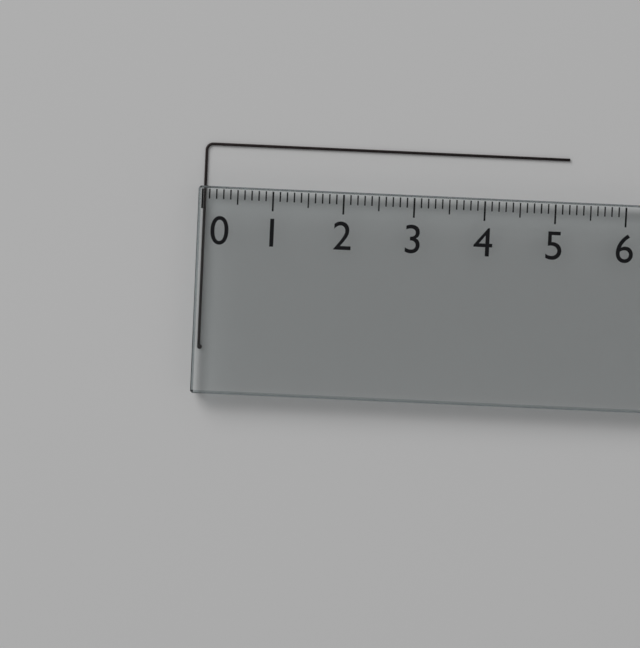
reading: 5.2 (no unit)
